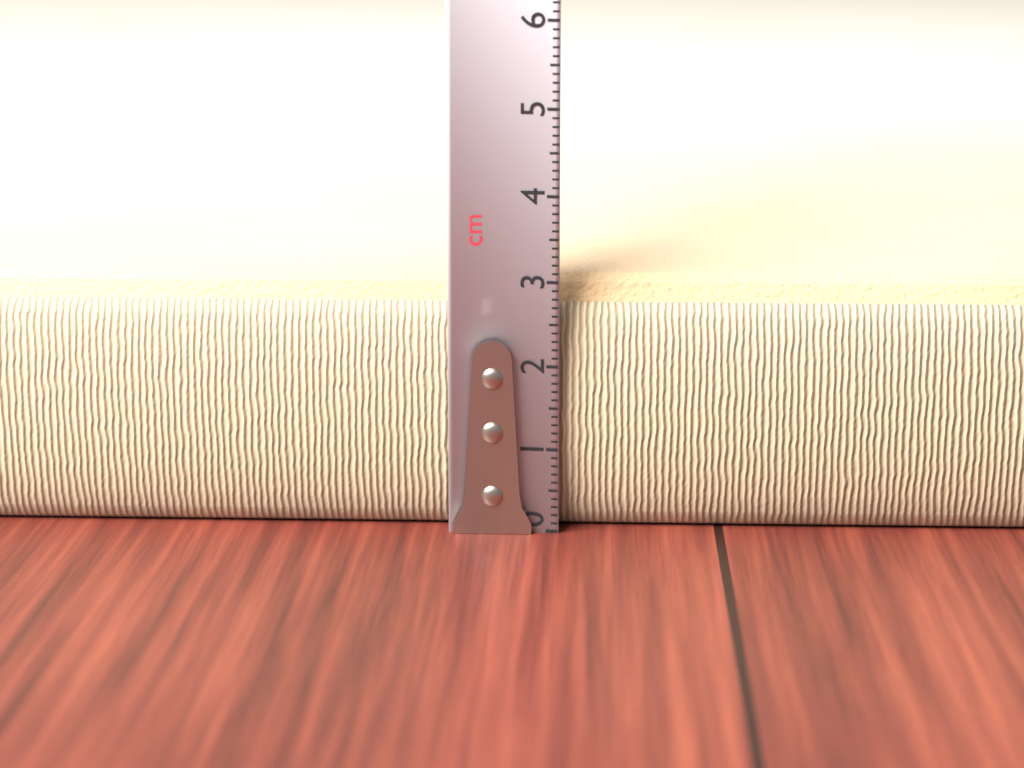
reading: 3.0 cm
